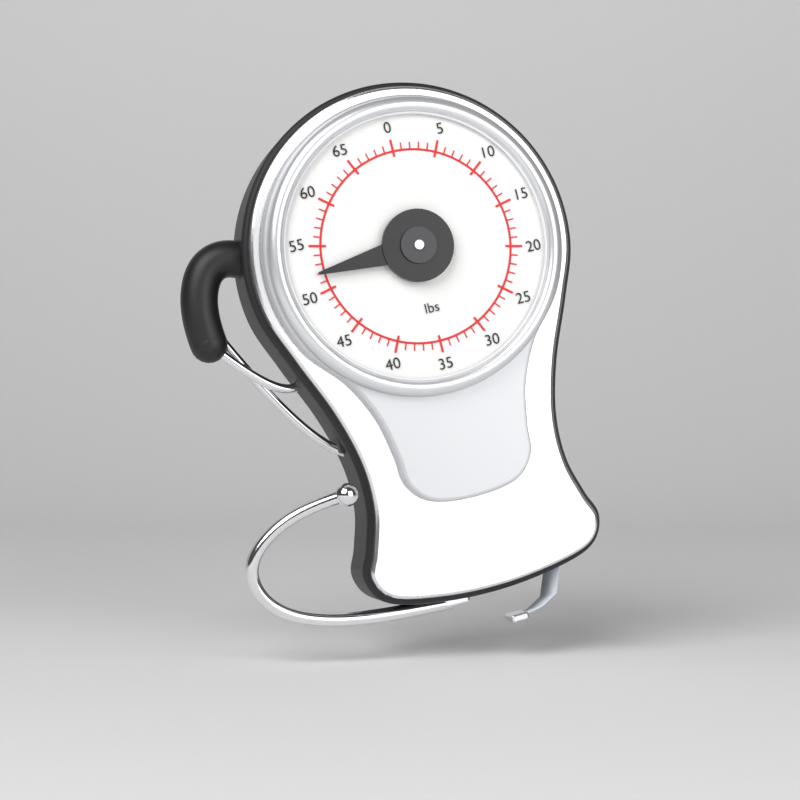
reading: 52 lbs
